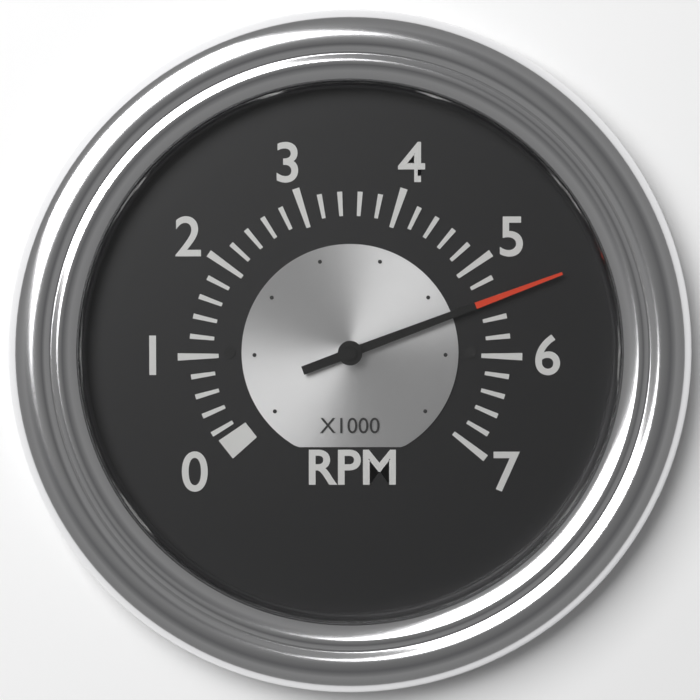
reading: 5.4 x1000 RPM
